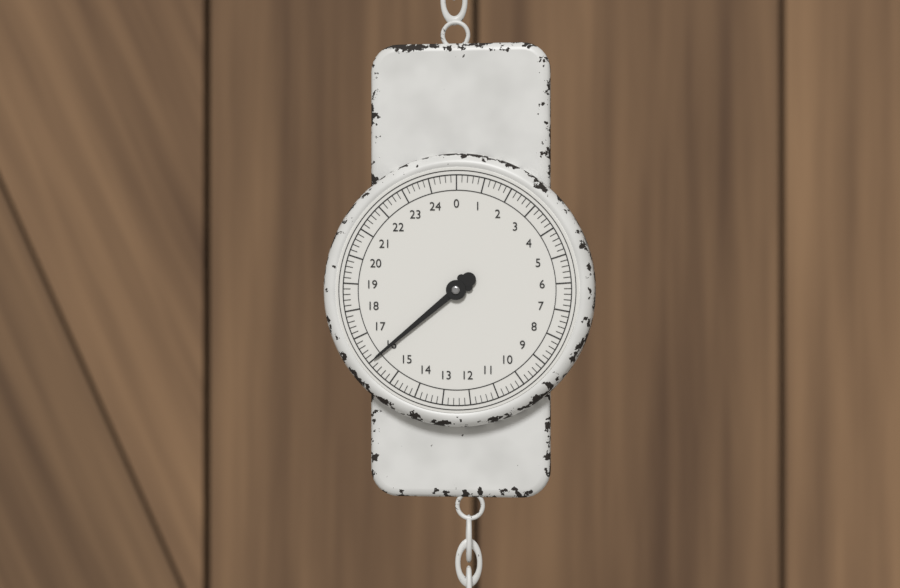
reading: 16.0 (no unit)
